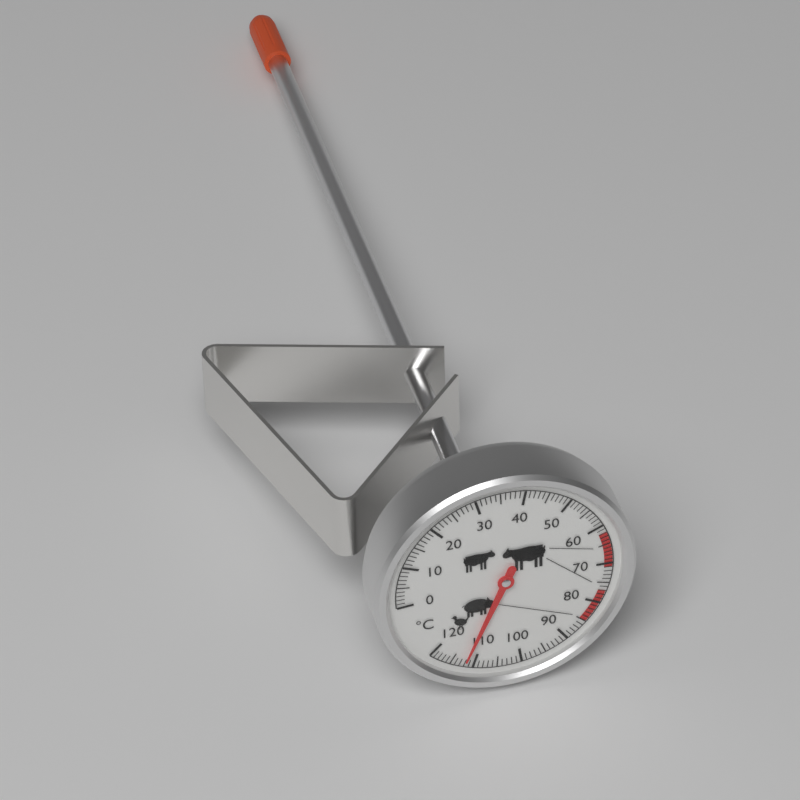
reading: 112 °C
